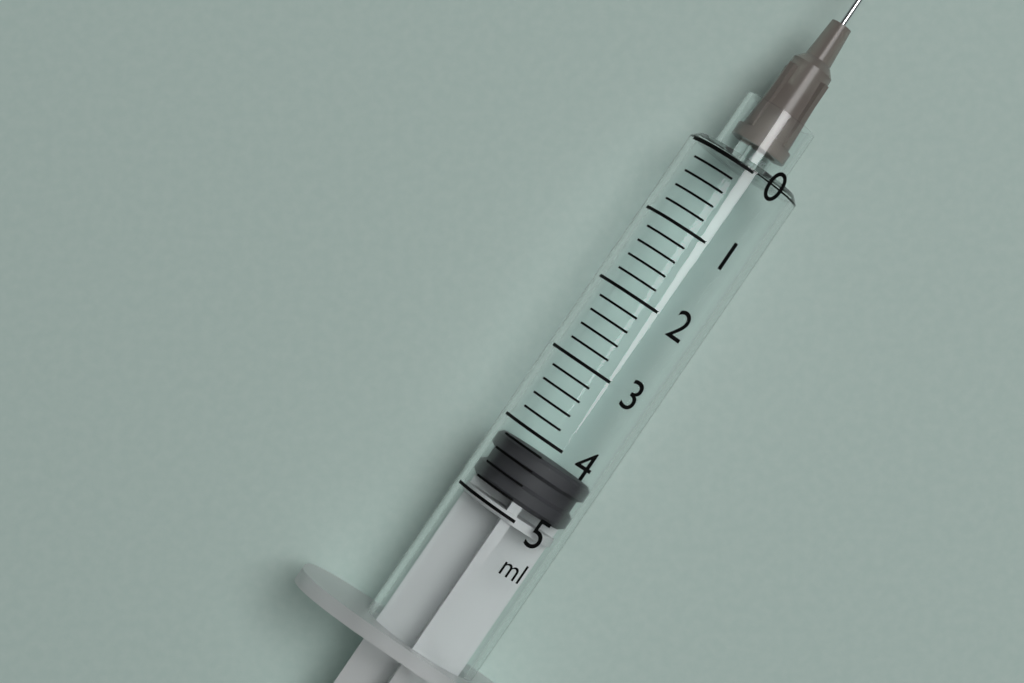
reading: 4.2 ml
